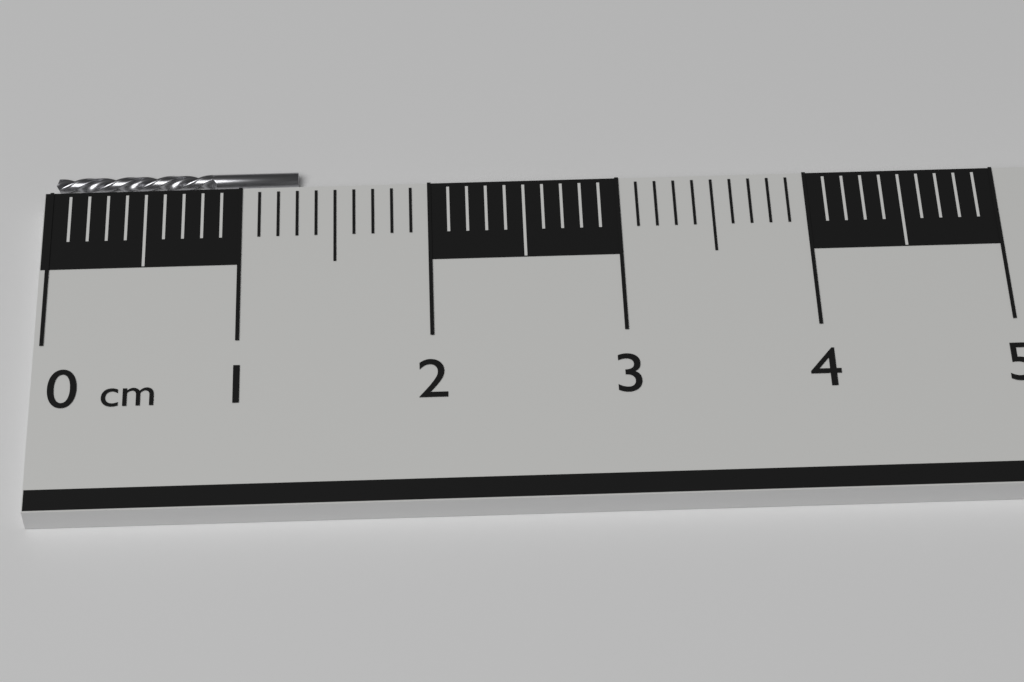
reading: 1.3 cm
